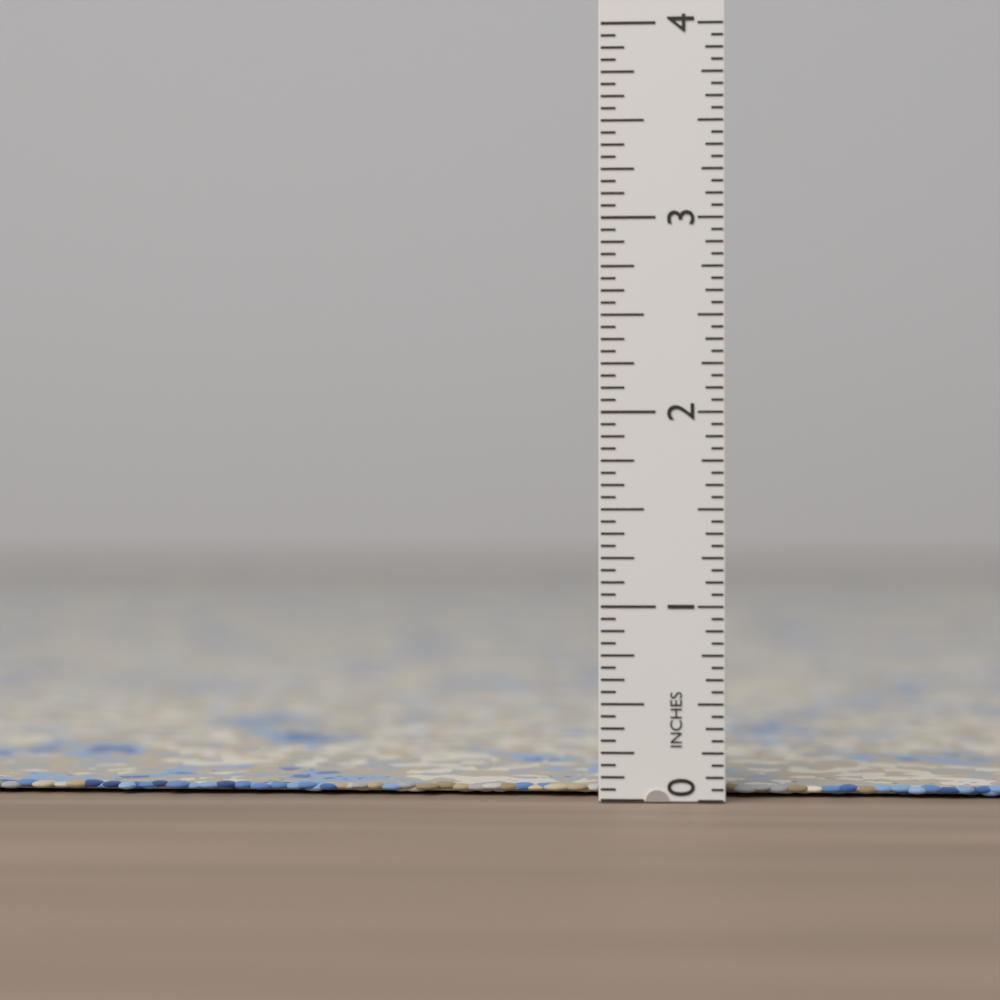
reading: 0.0625 in
